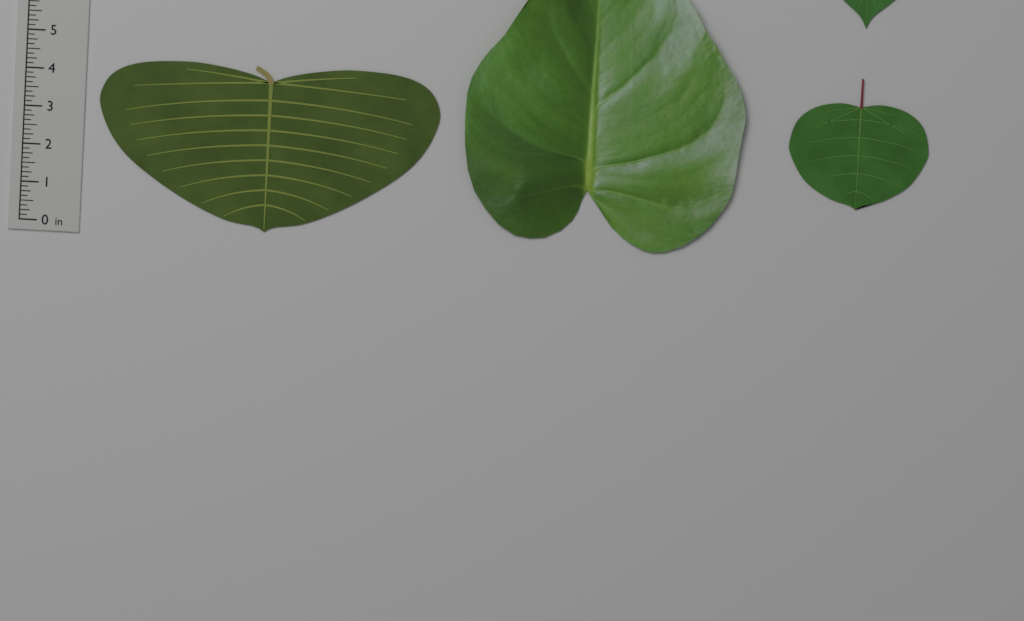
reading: 4.375 in
